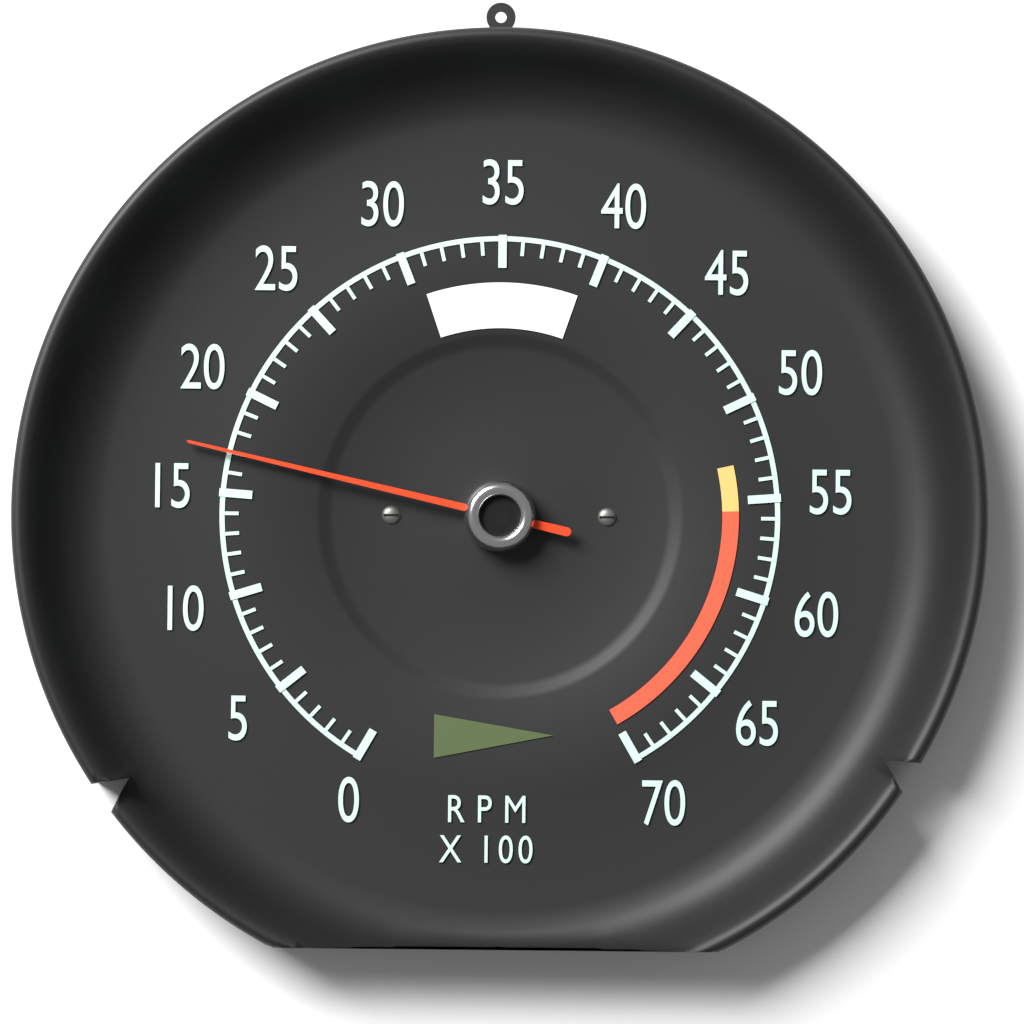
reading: 1700 RPM
